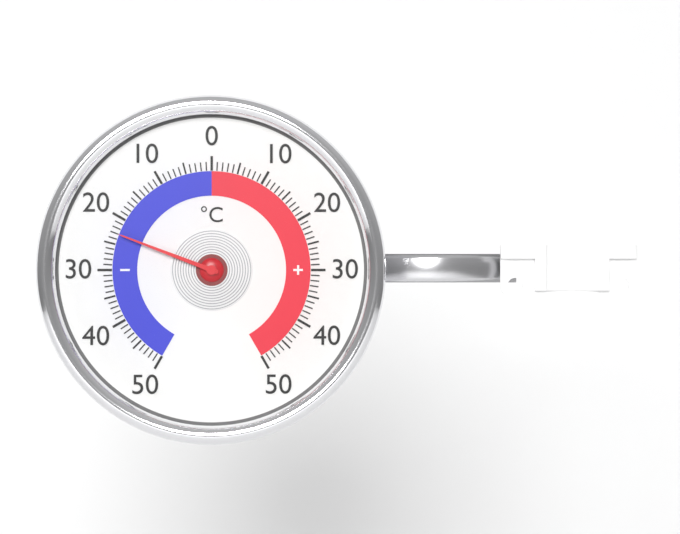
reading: -23 °C
